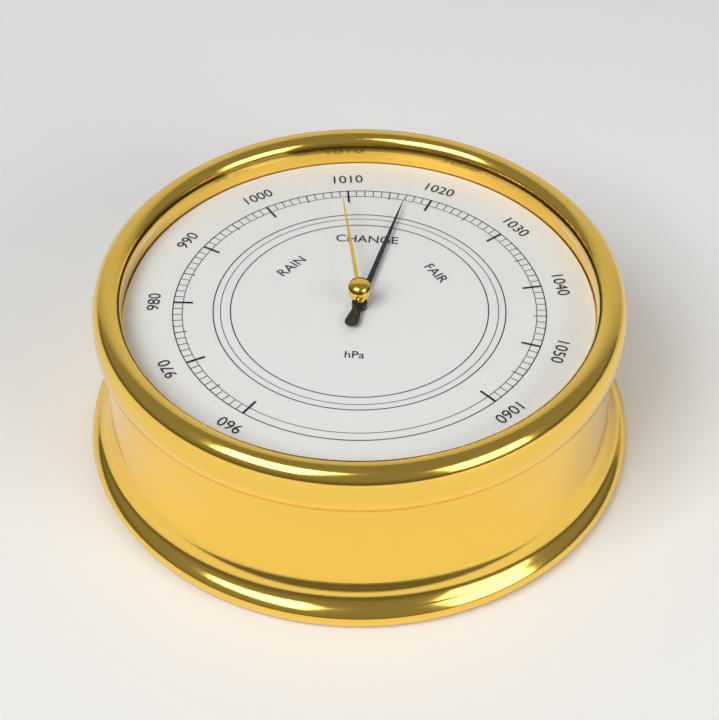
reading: 1017 hPa
